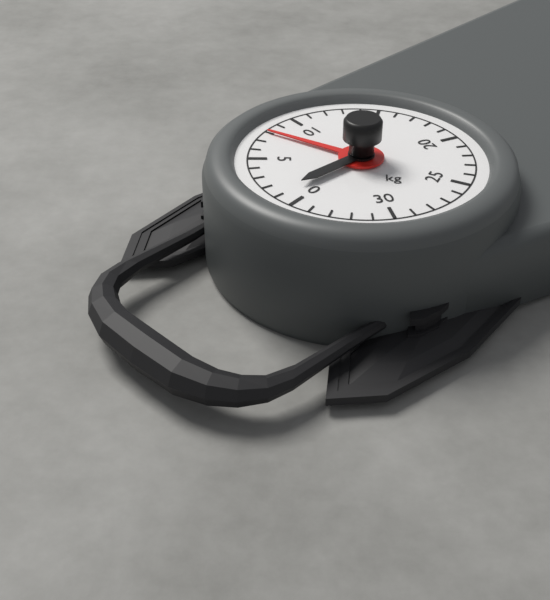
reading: 8 kg
